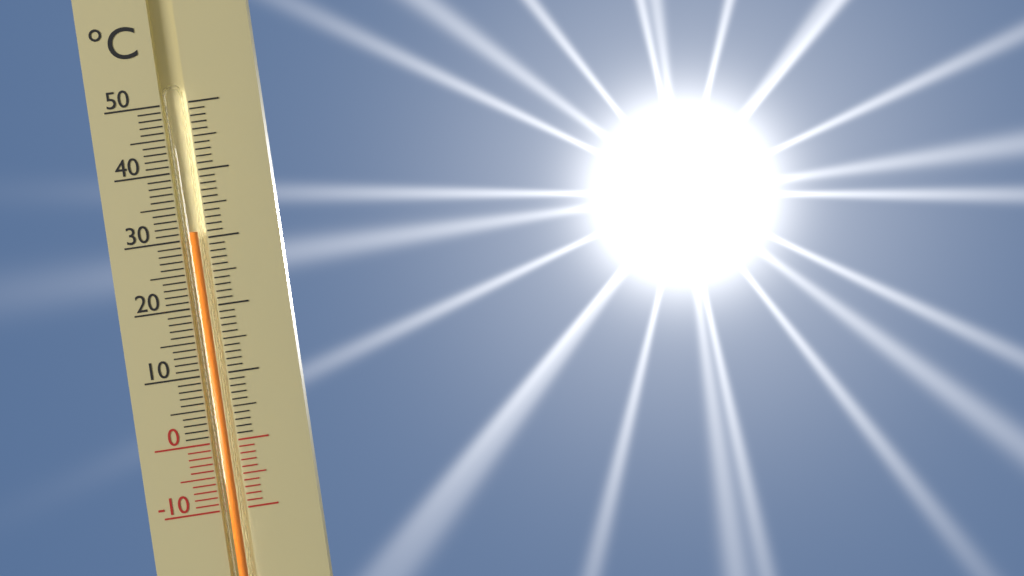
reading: 31 °C
